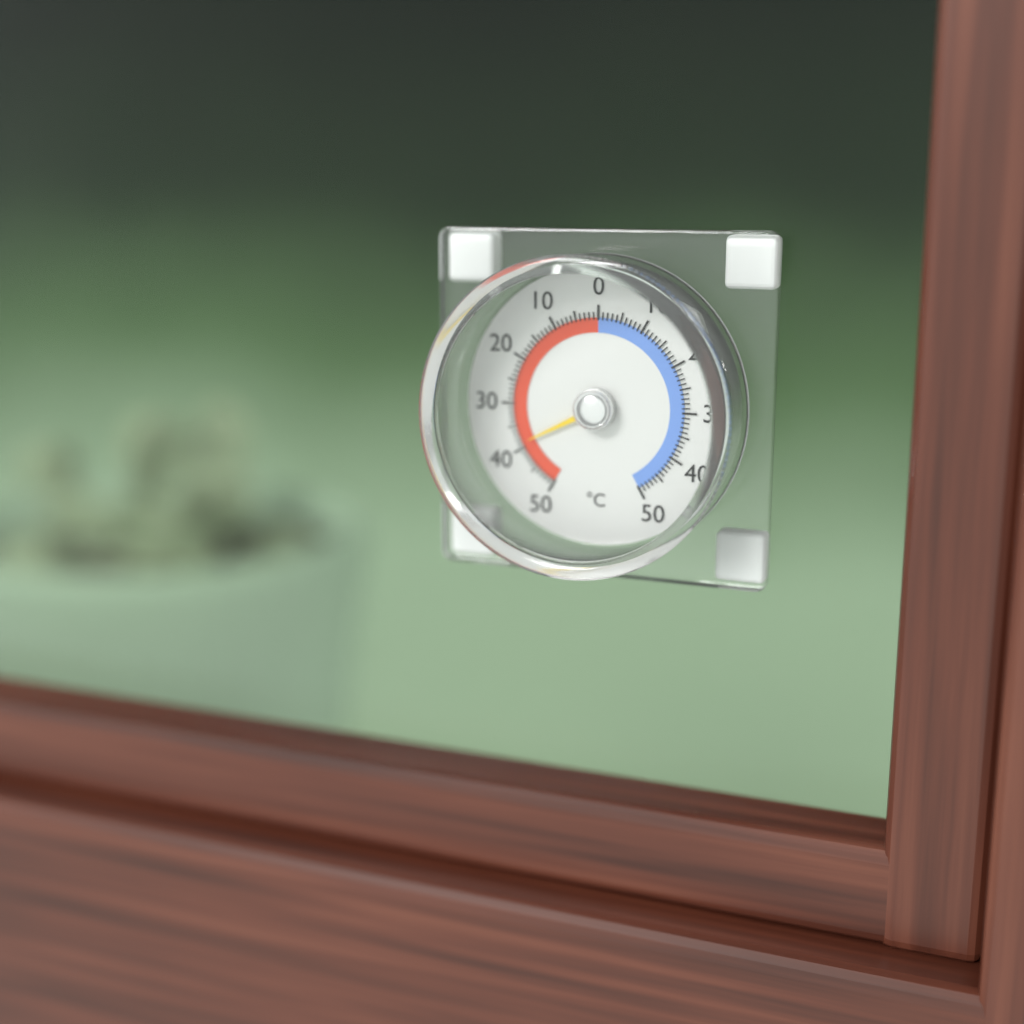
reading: 39 °C
